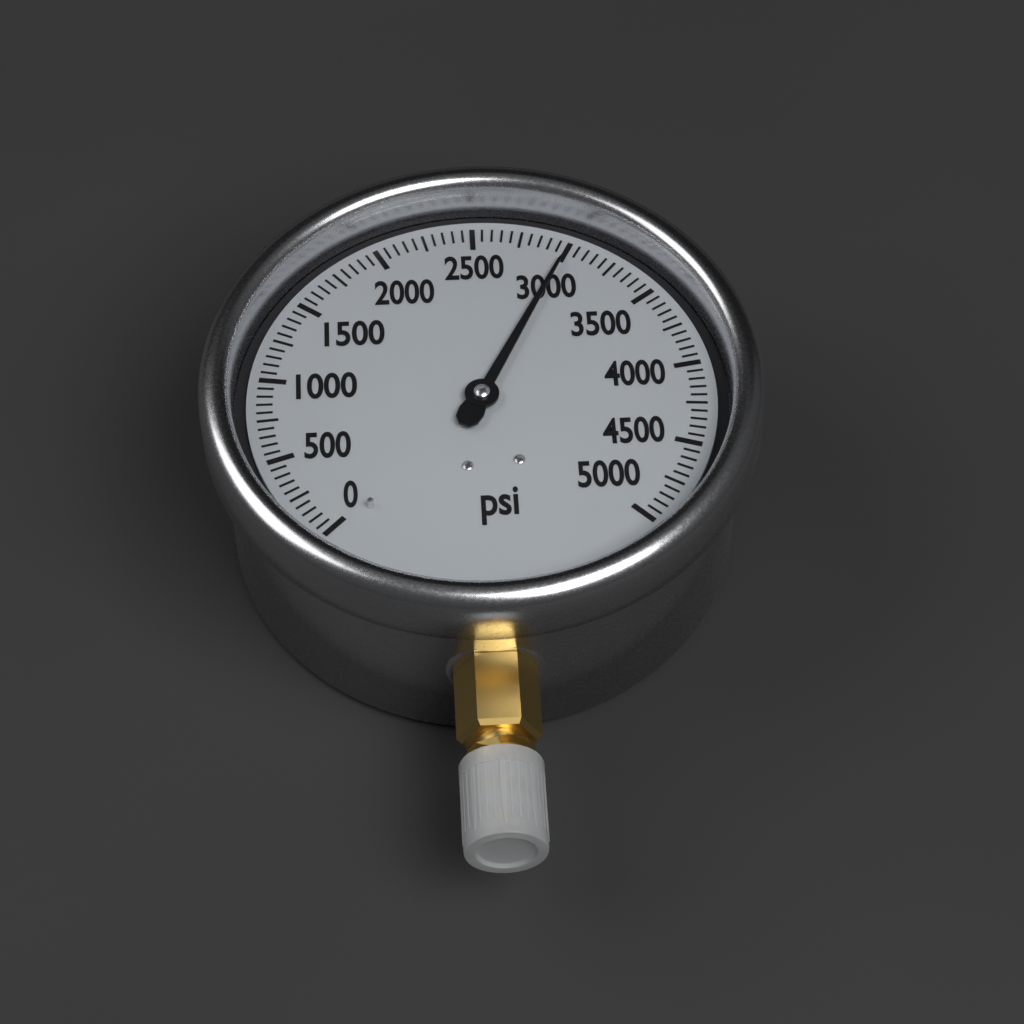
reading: 3000 psi
